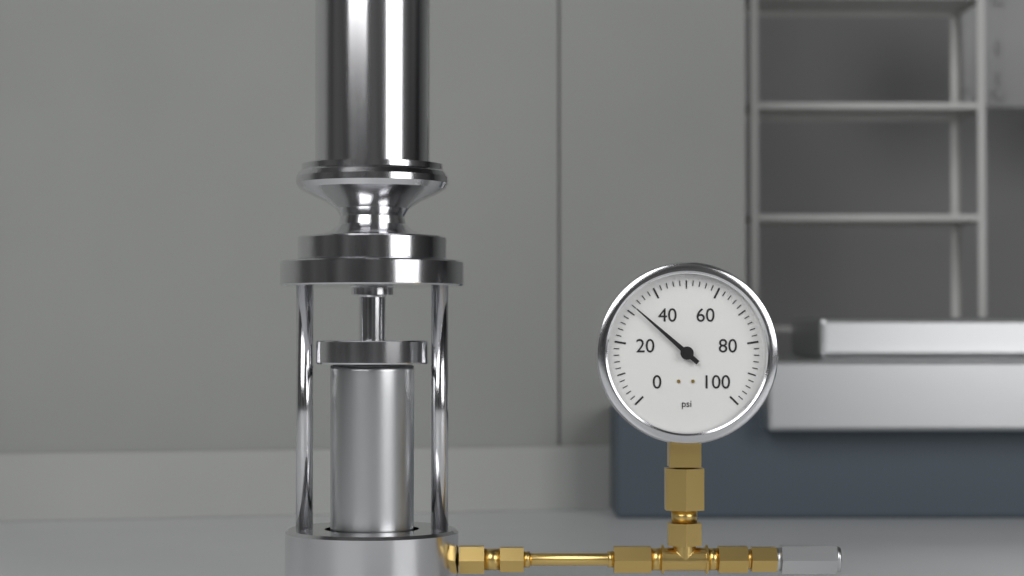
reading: 32 psi
